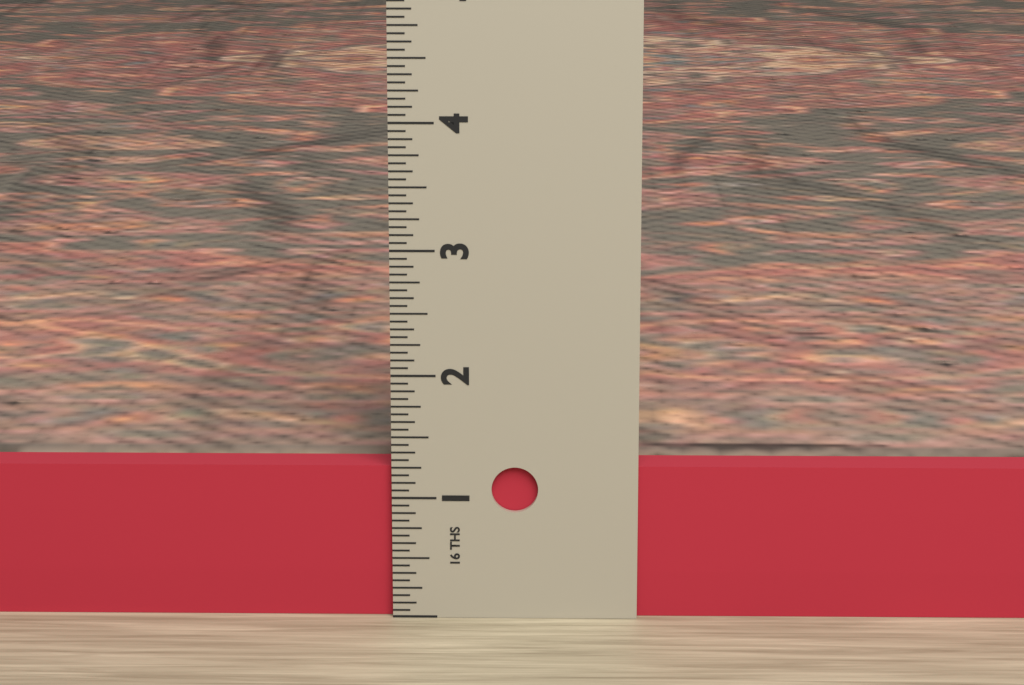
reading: 1.2500 in
